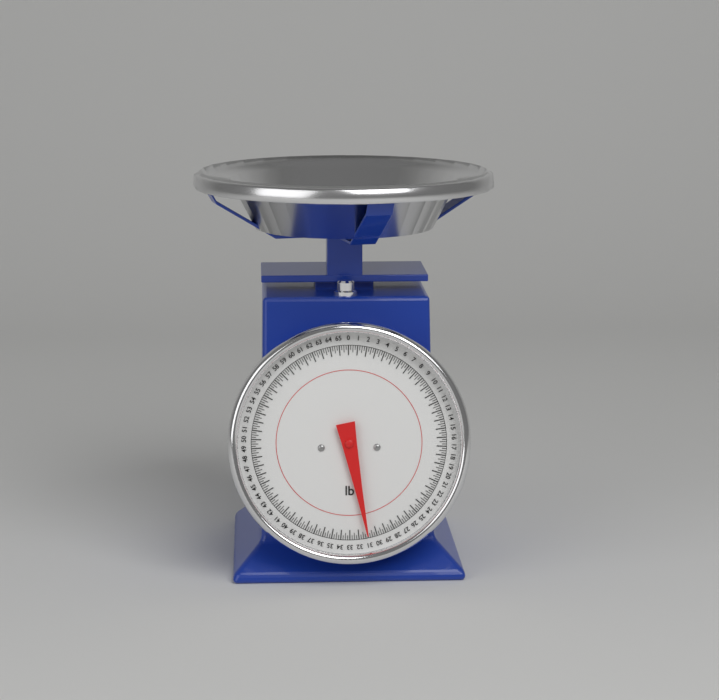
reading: 31.00 lb
